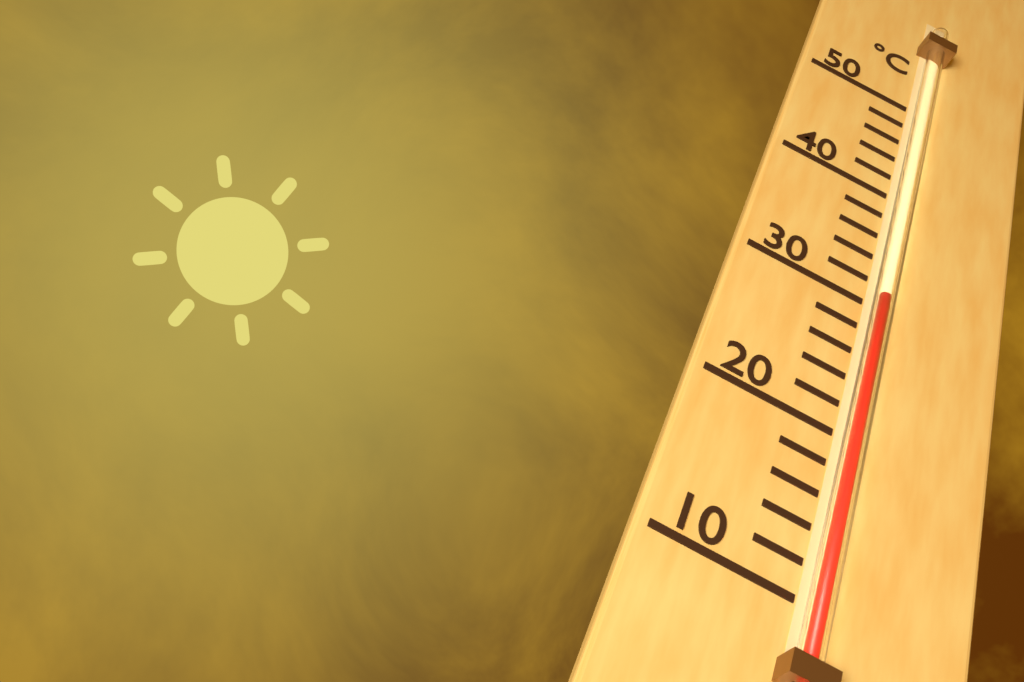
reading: 30.5 °C
